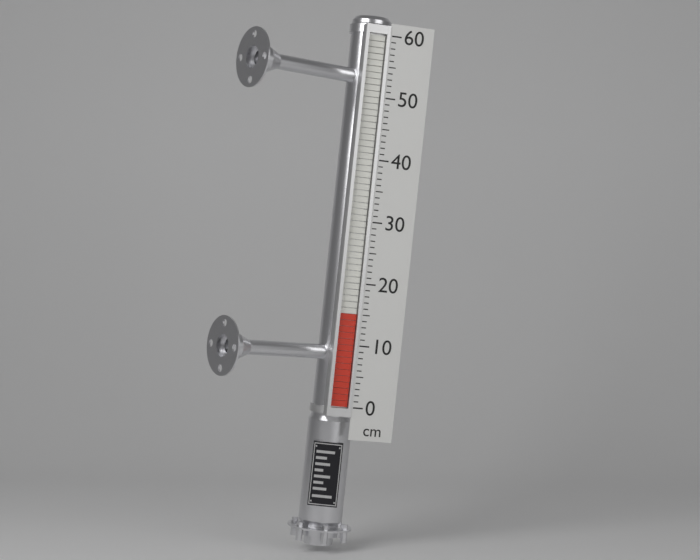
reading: 15 cm
